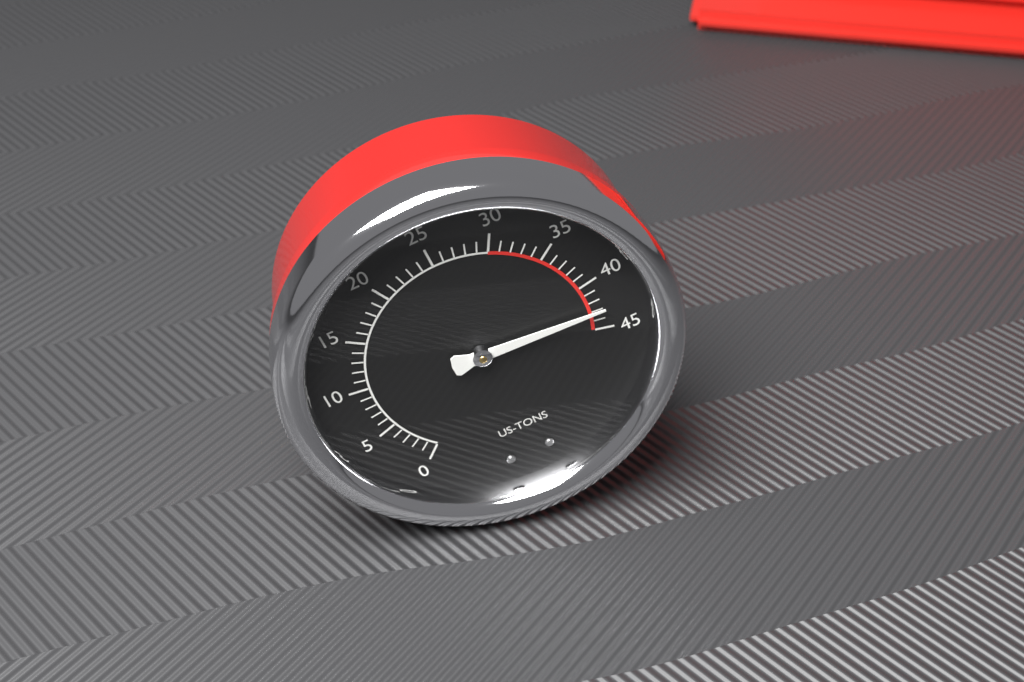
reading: 43 US tons
